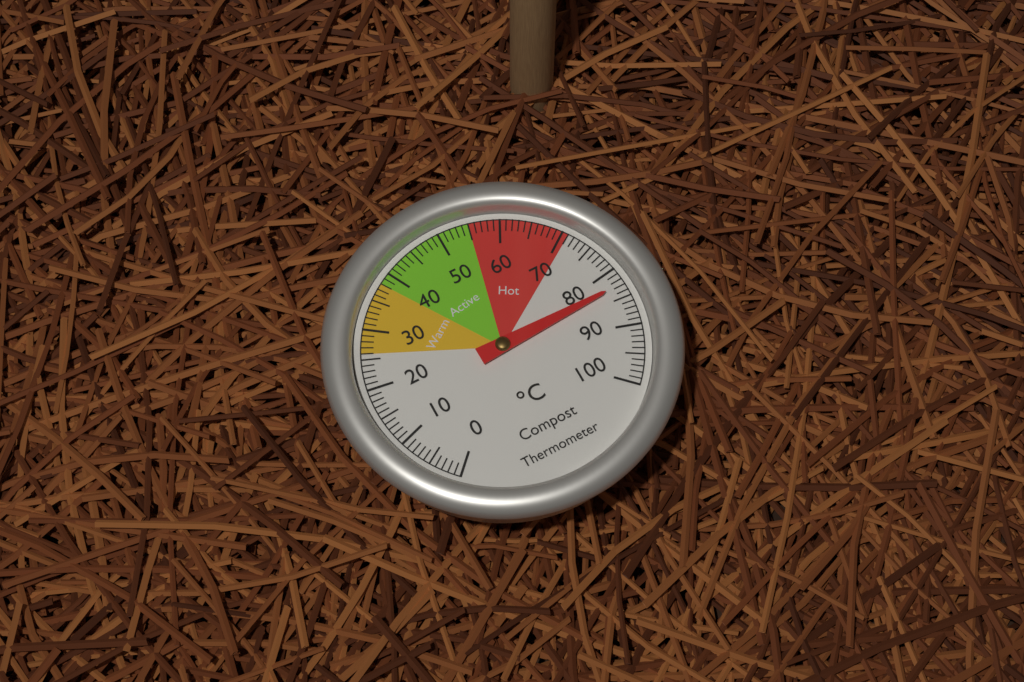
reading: 83 °C
